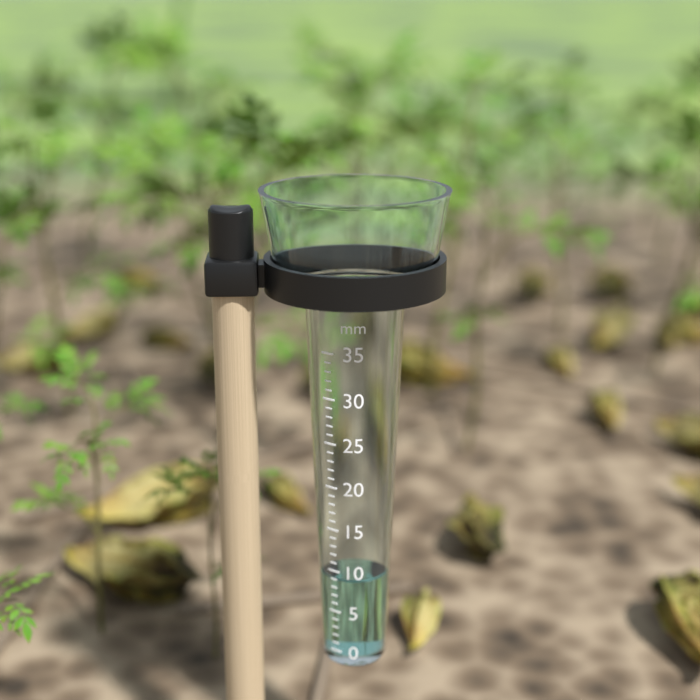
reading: 9 mm
